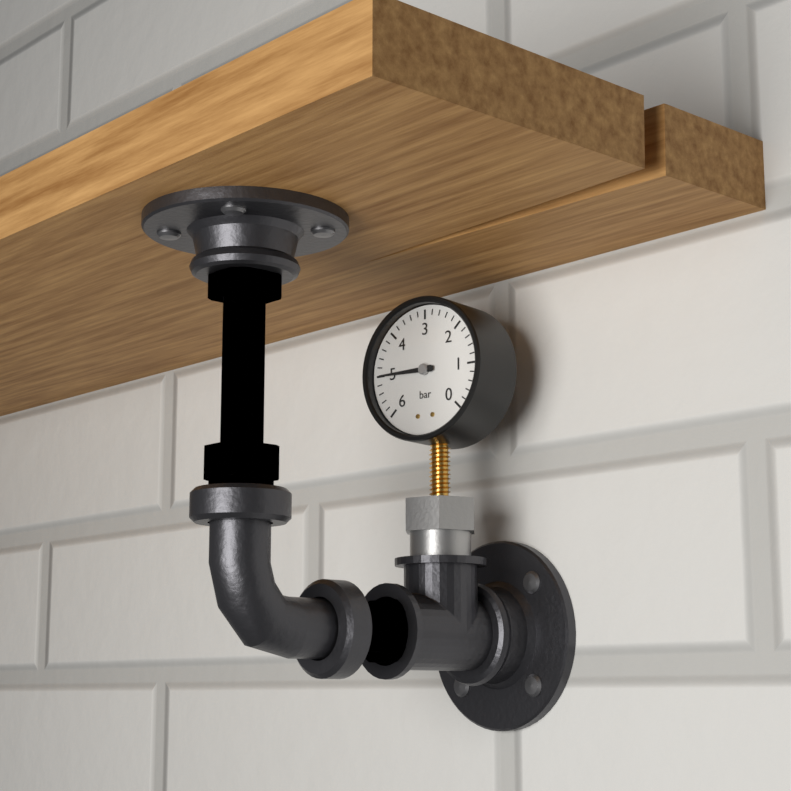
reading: 5.0 bar
